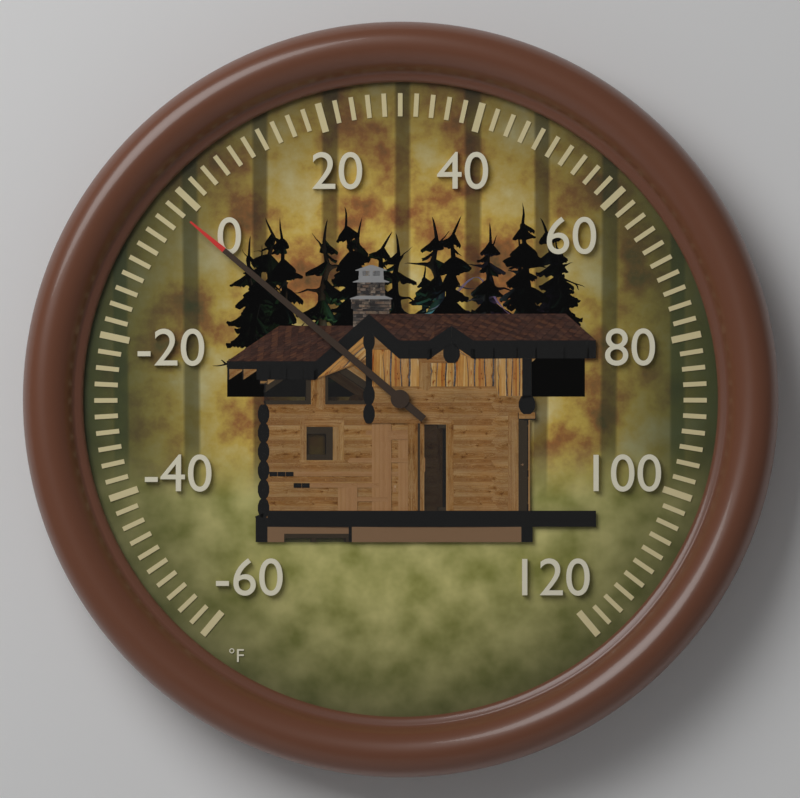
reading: -2 °F
